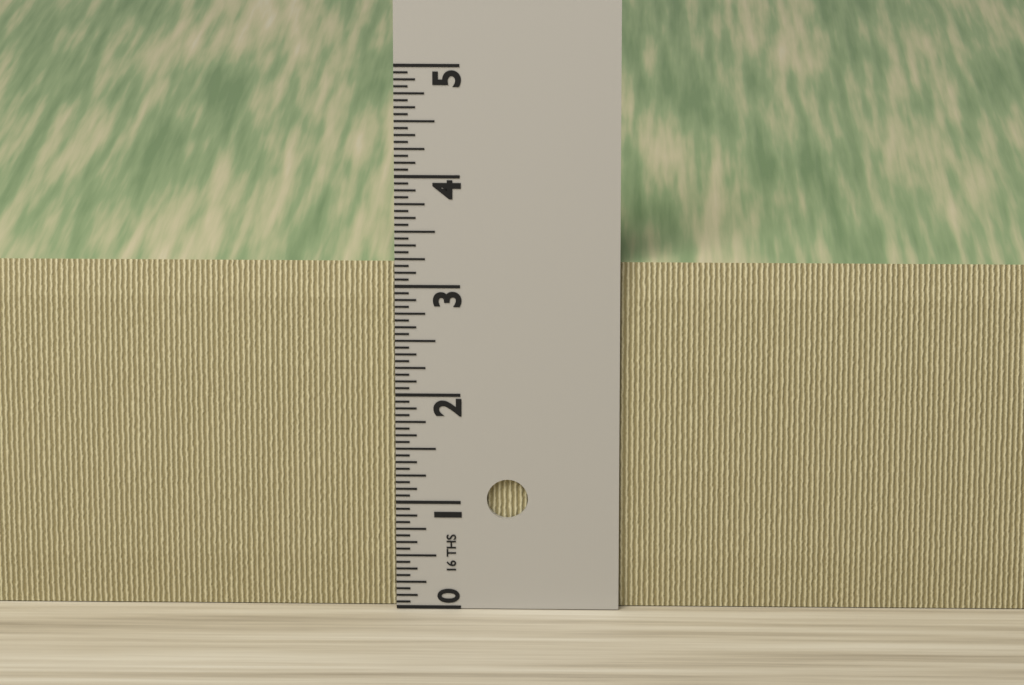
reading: 3.1875 in
